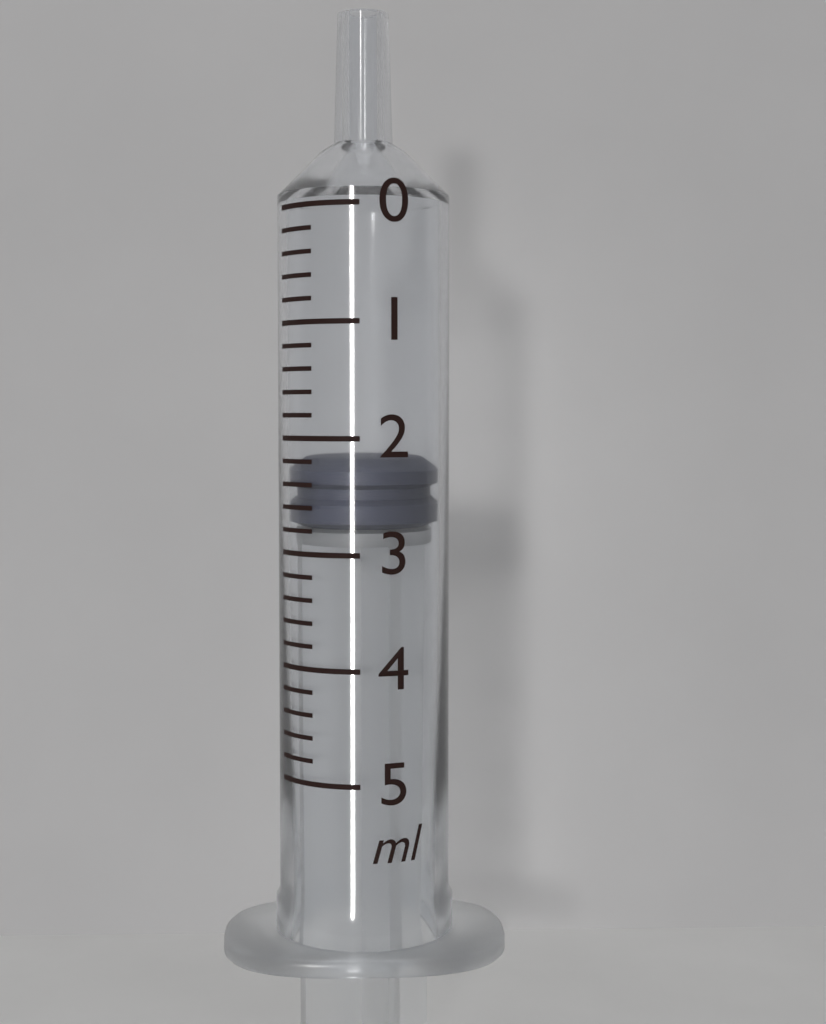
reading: 2.2 ml
